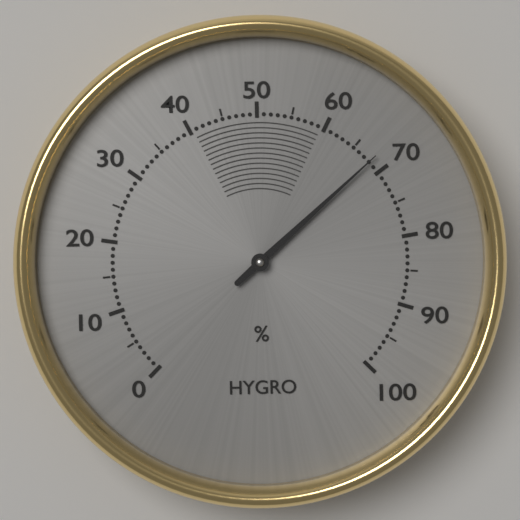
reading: 68 %
